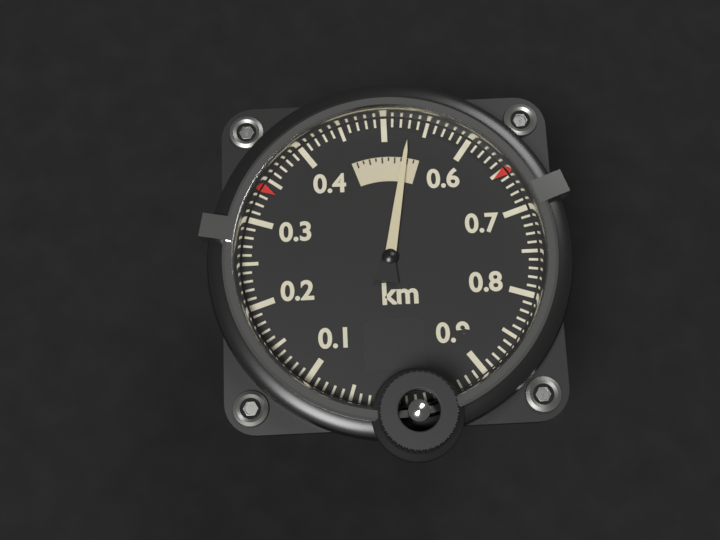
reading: 0.53 km
